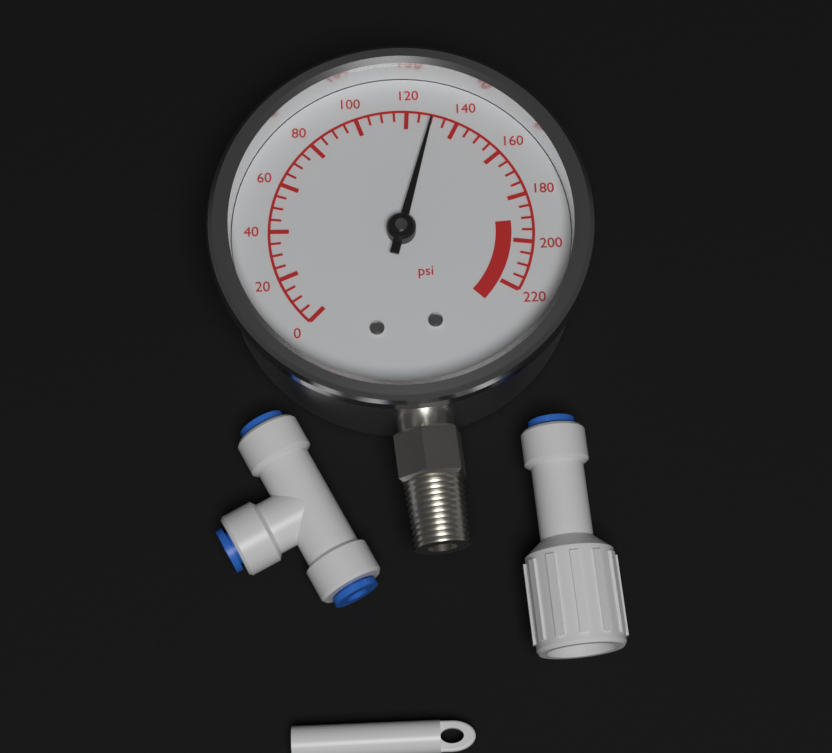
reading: 130 psi
